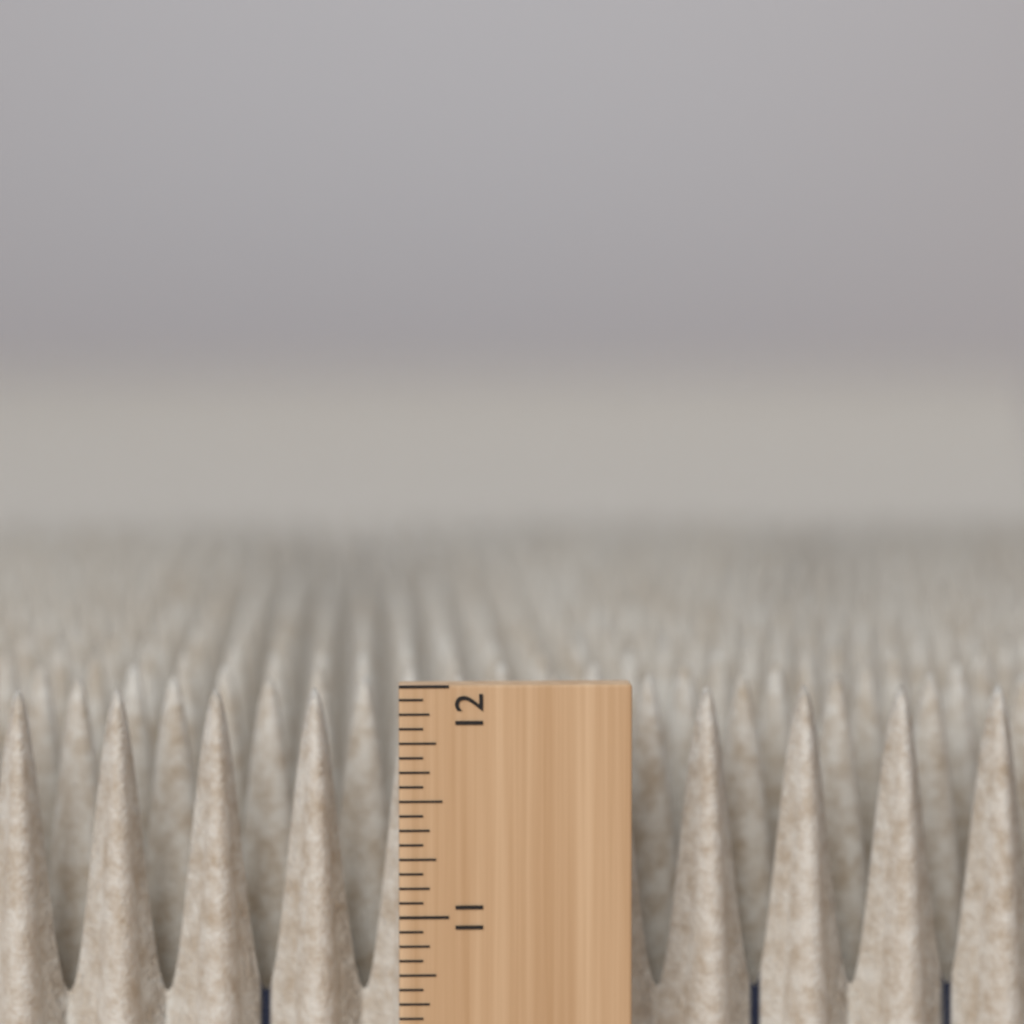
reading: 11.9375 in
